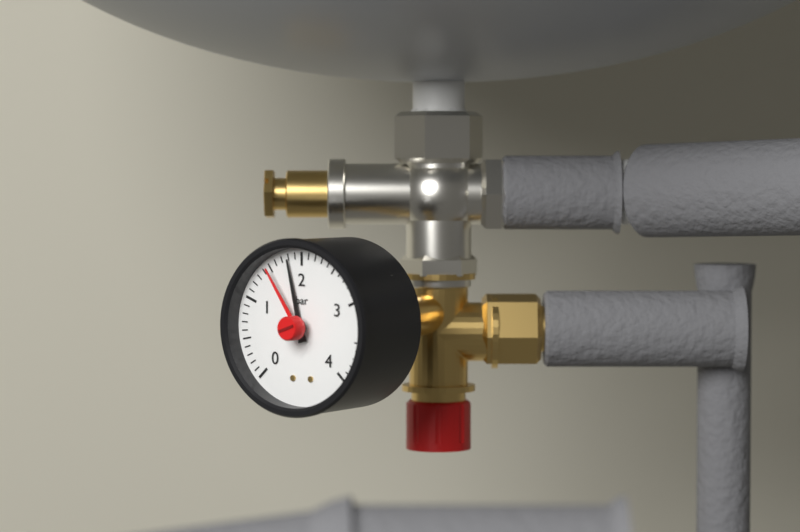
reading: 1.8 bar
